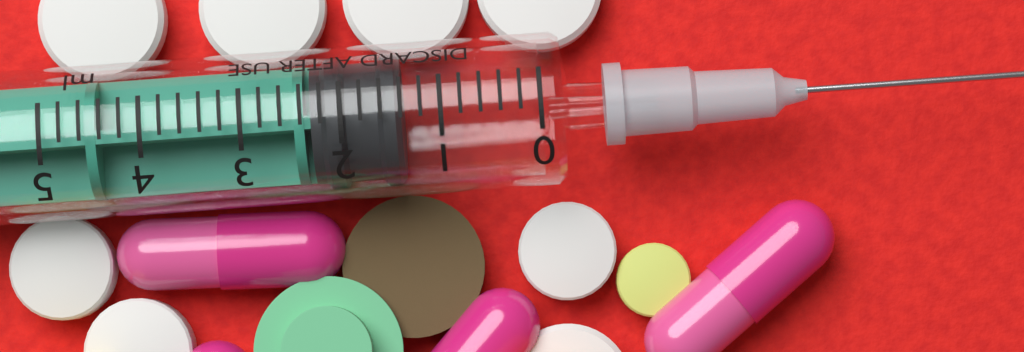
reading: 1.4 ml
